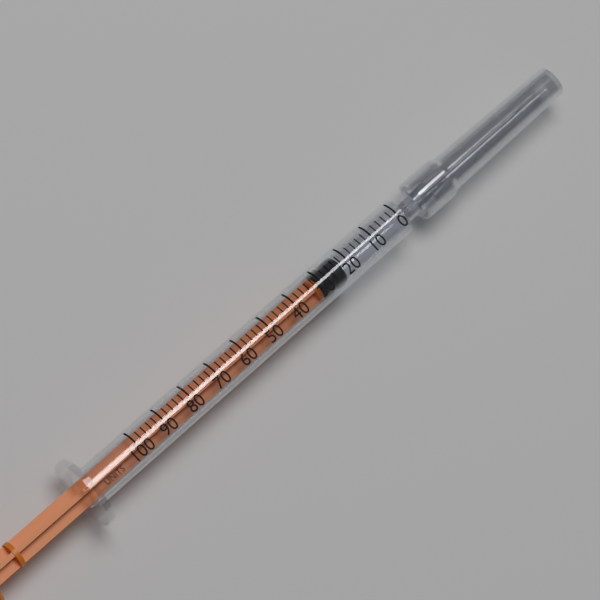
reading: 22 units
